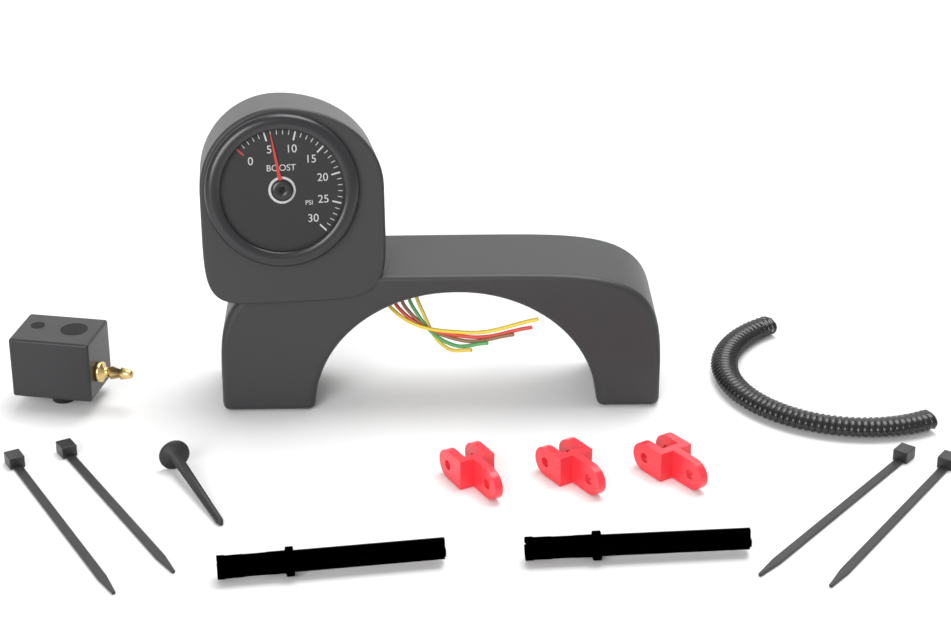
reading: 6 psi
